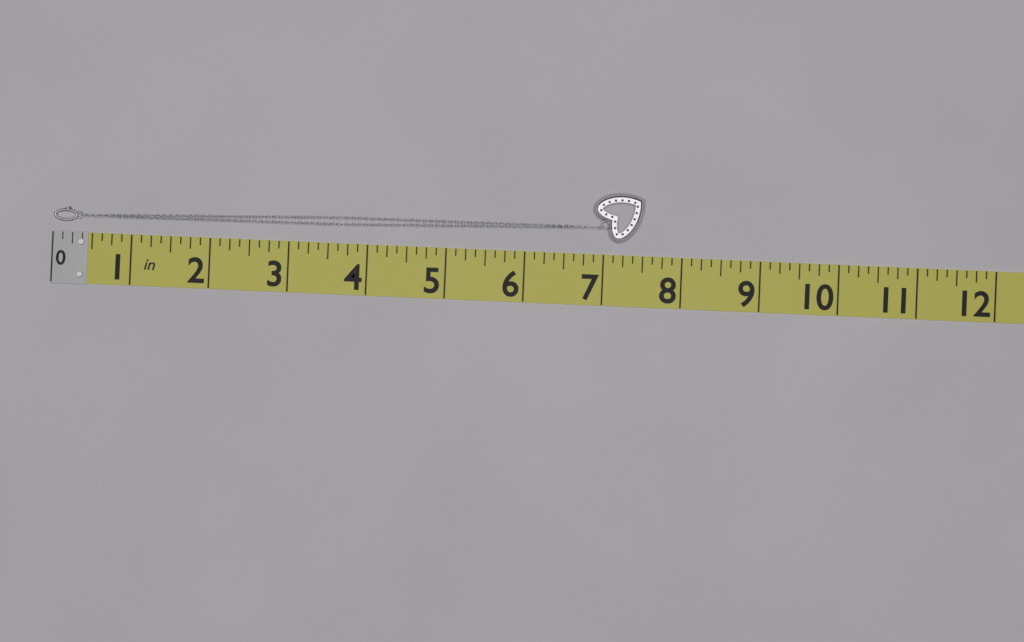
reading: 7.500 in
